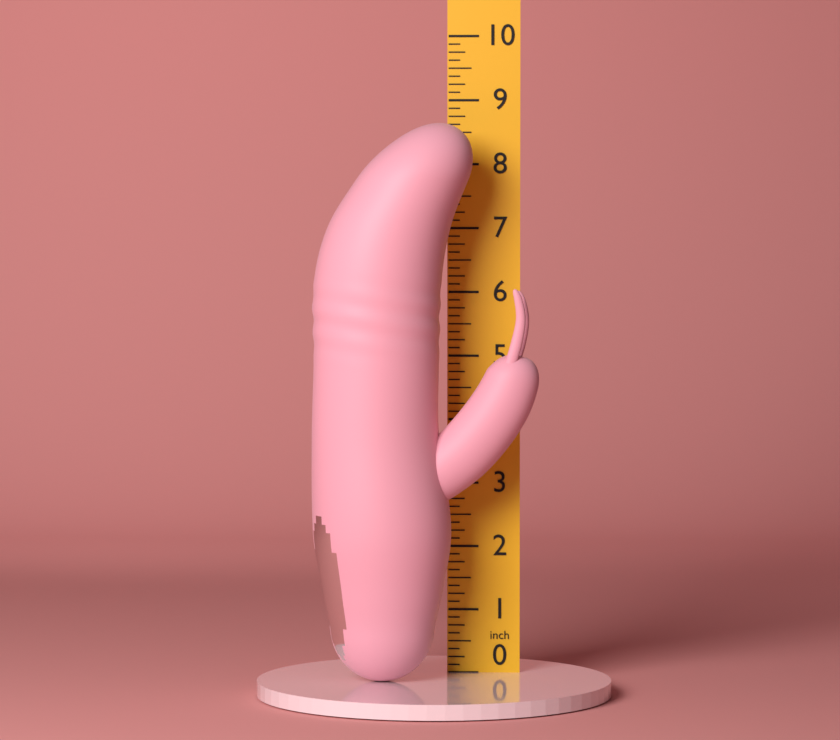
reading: 8.625 in
